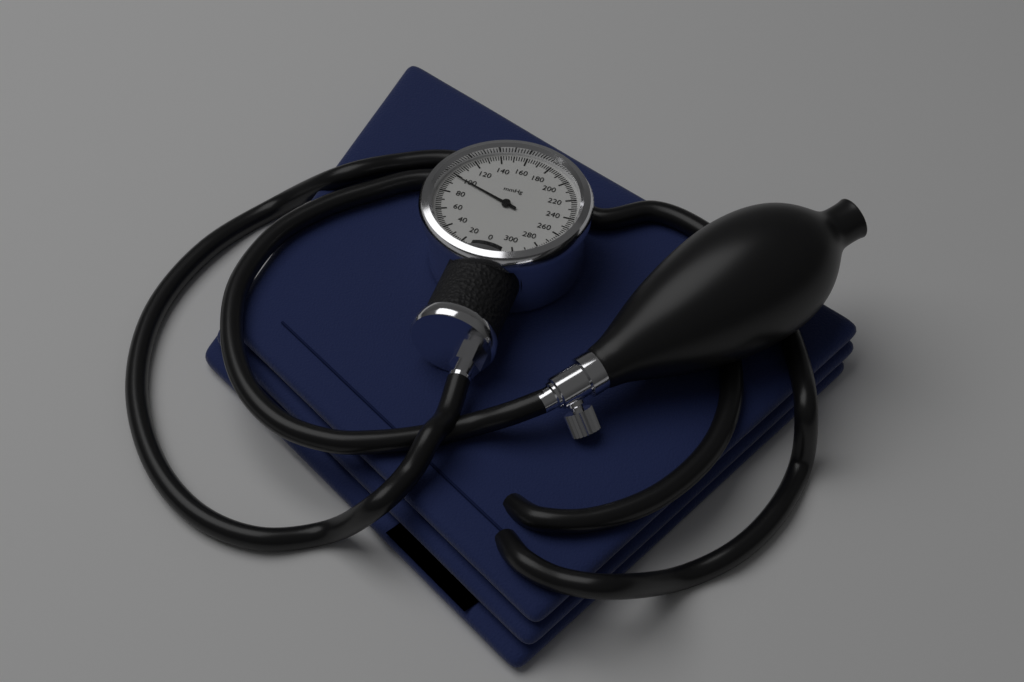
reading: 98 mmHg
